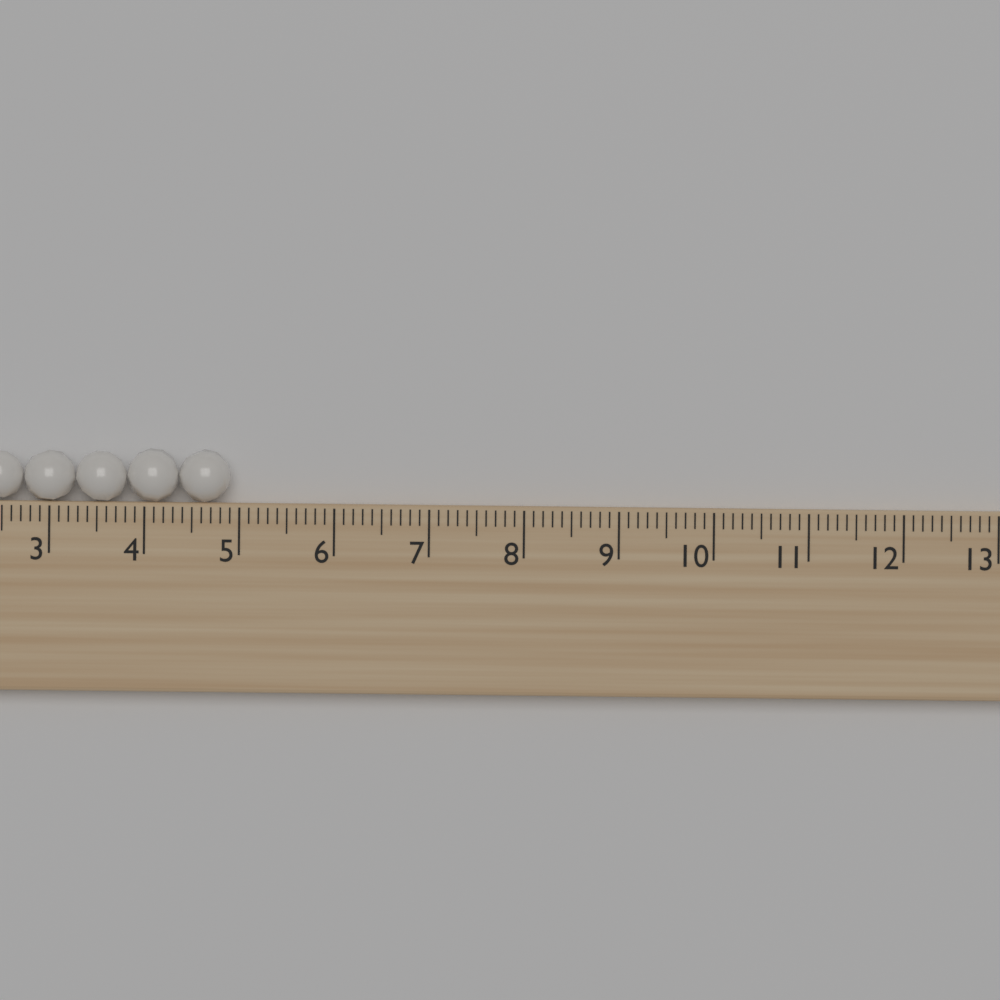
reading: 4.9 (no unit)
